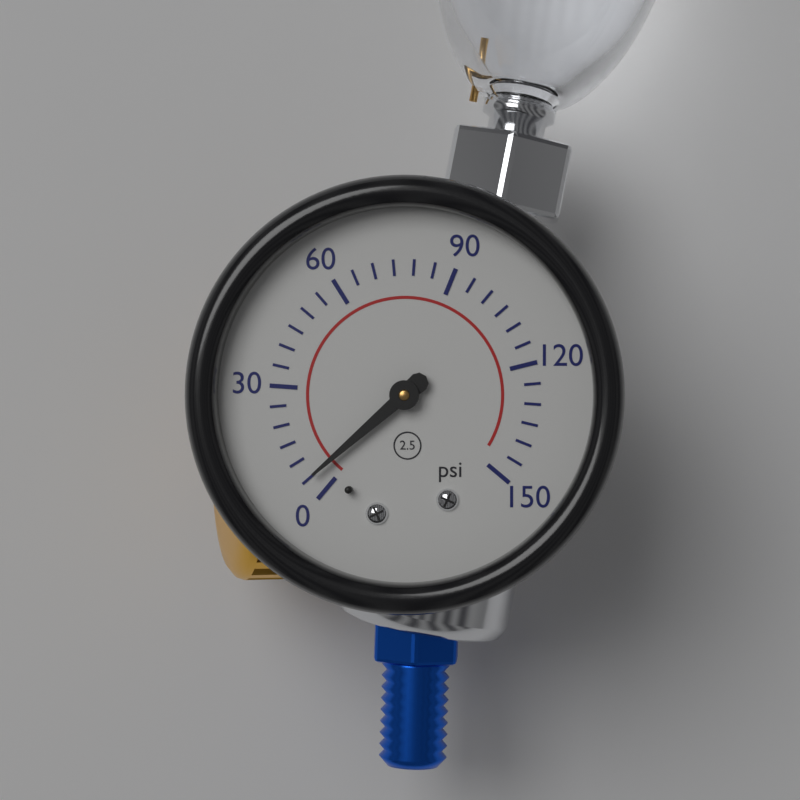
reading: 5 psi
